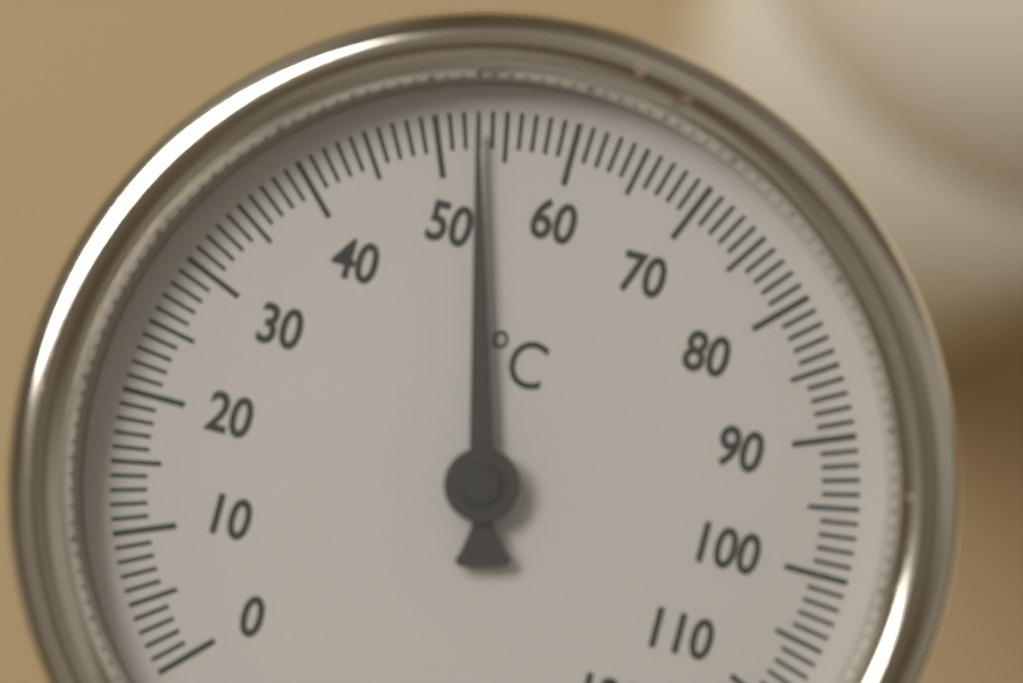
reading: 53 °C
